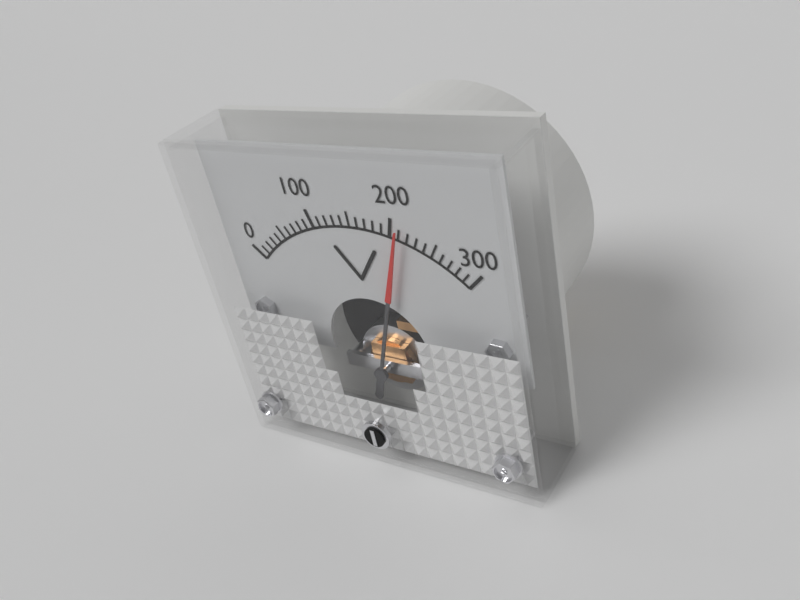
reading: 210 V
